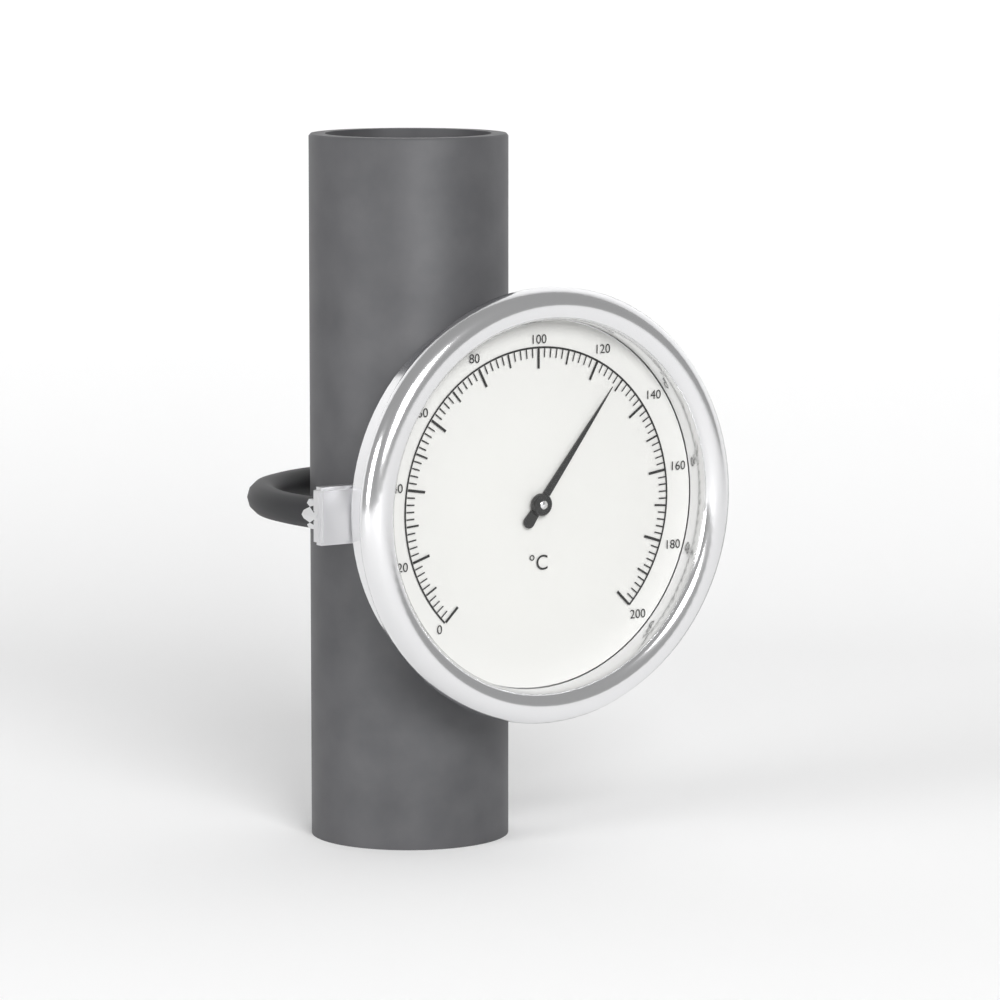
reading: 128 °C
